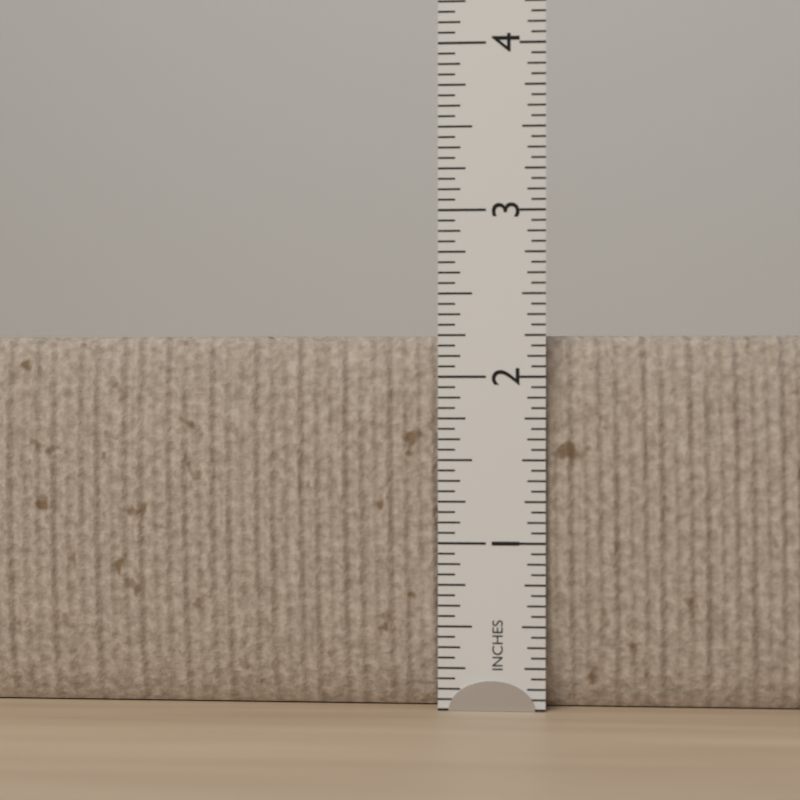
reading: 2.2500 in
